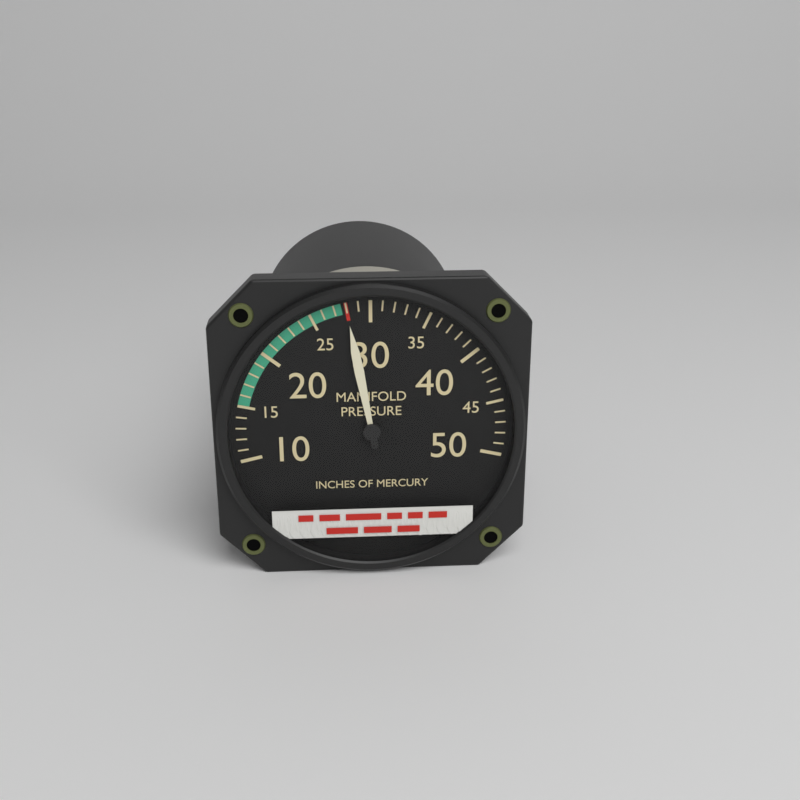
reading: 28 inHg
